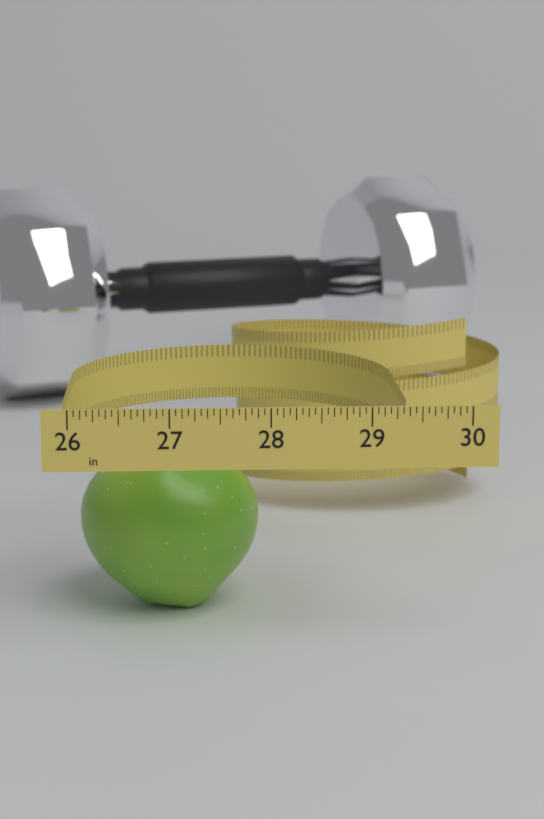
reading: 27.9375 in
